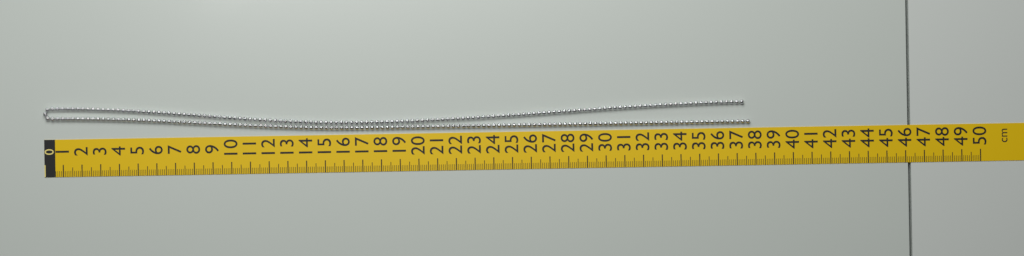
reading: 37.7 cm
